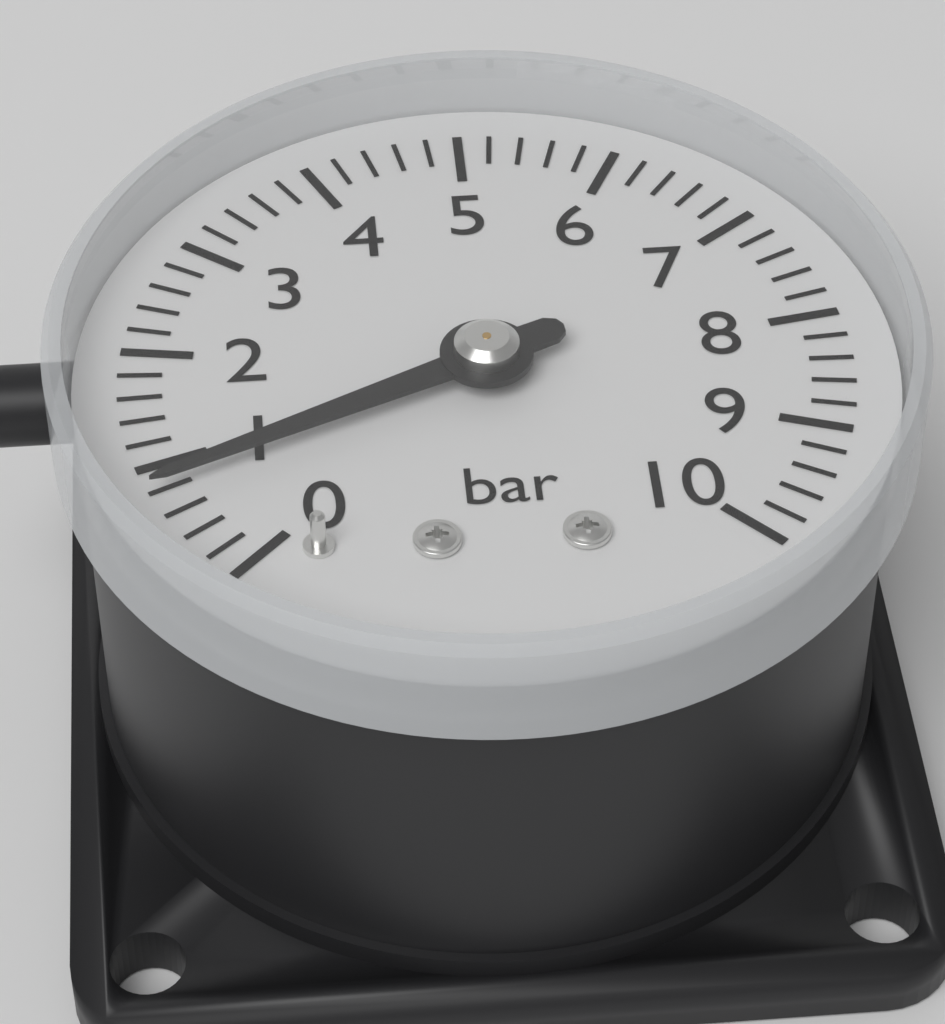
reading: 0.8 bar
